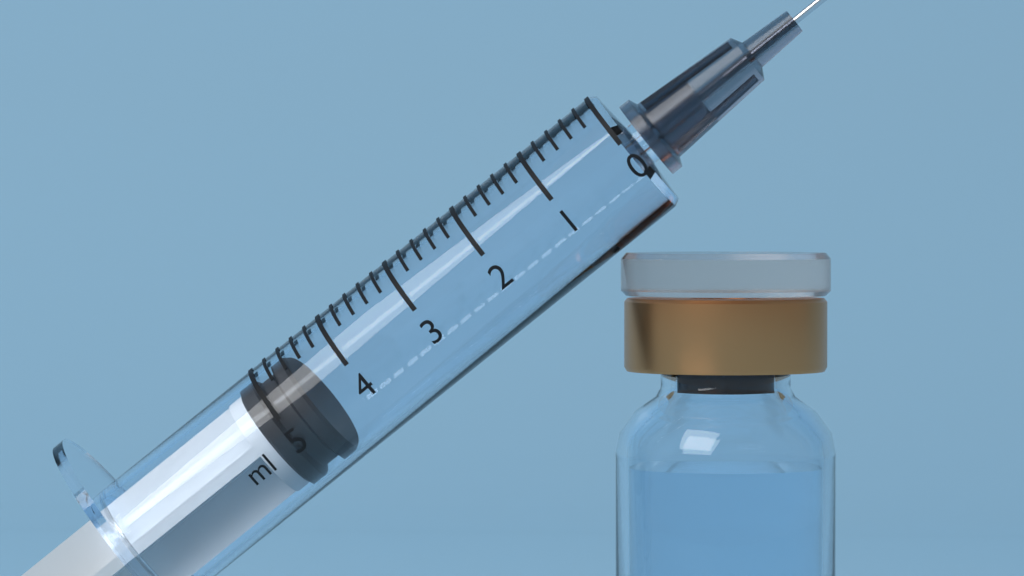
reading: 4.6 ml
